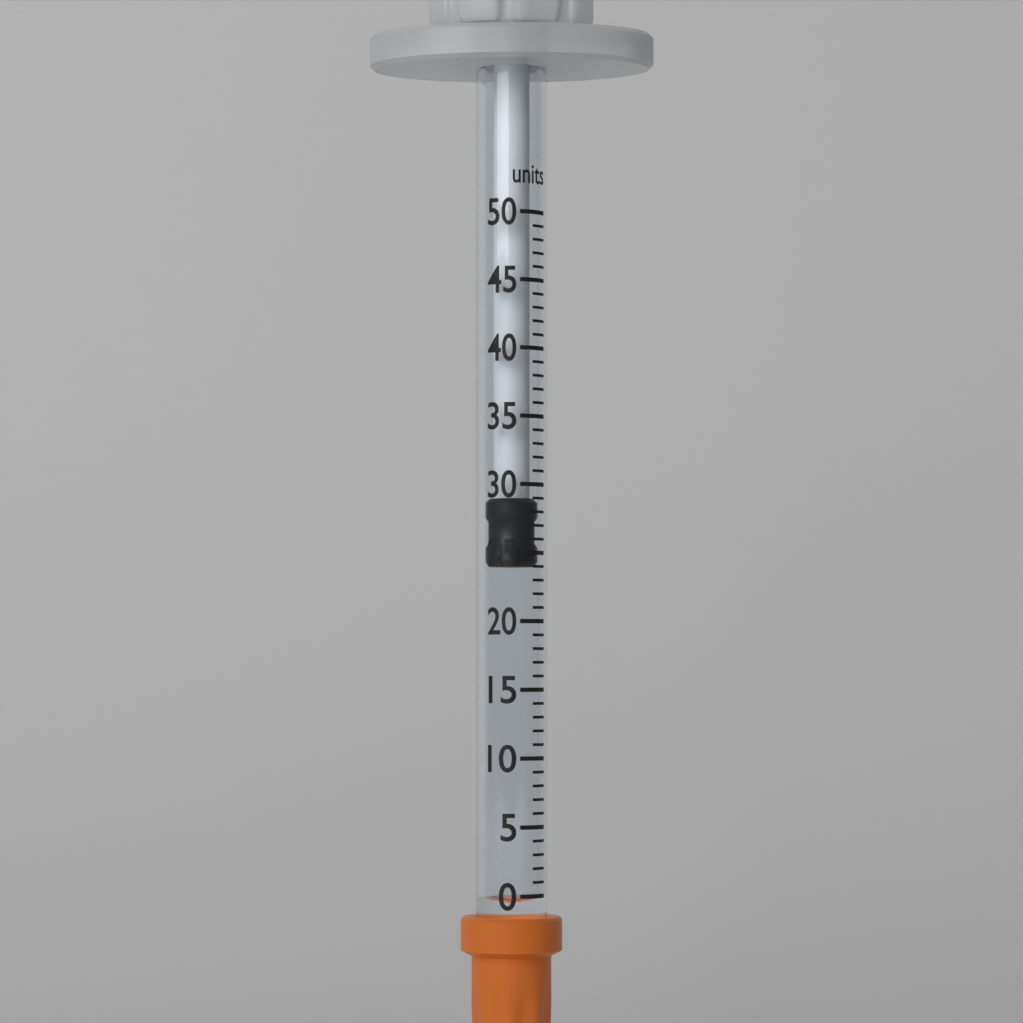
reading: 24 units
